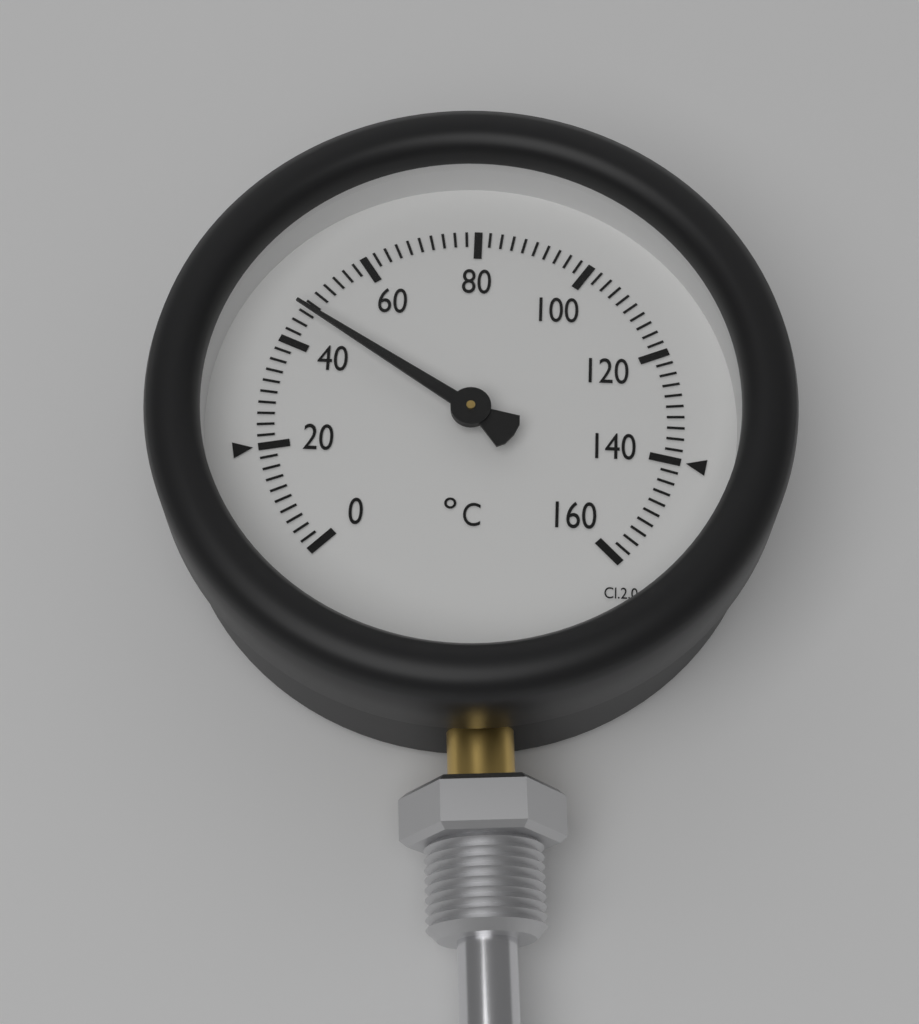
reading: 46 °C
